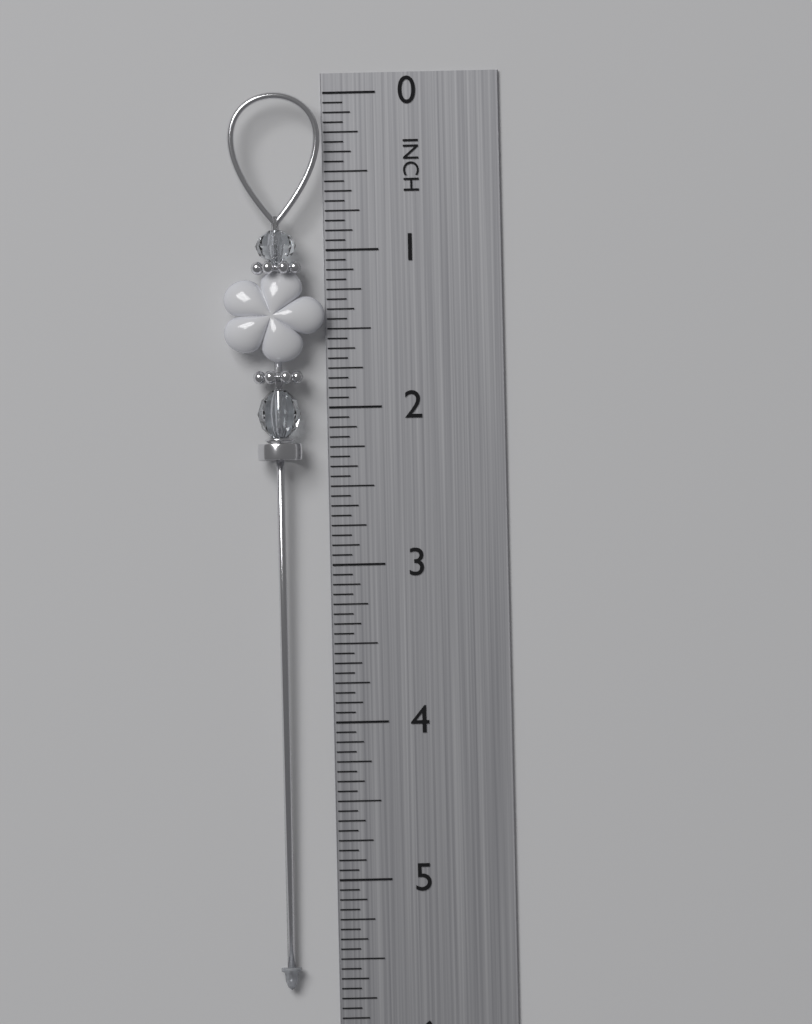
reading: 5.6875 in
